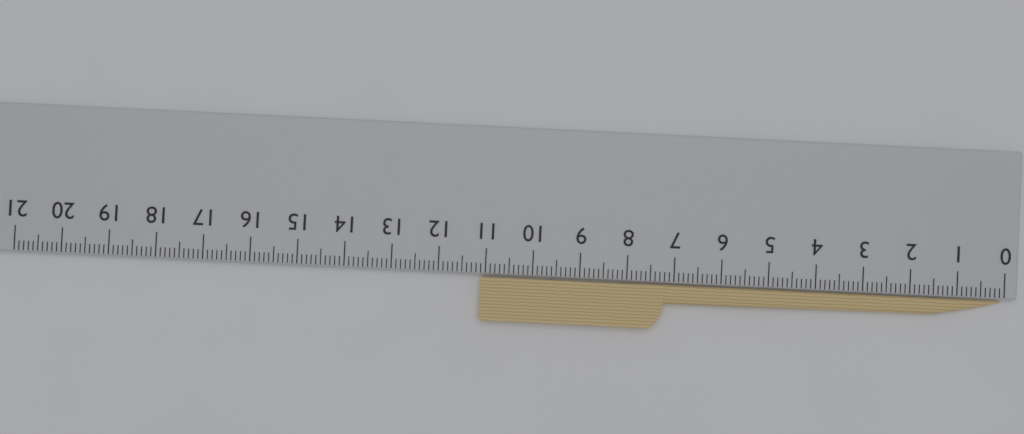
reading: 11.1 cm
